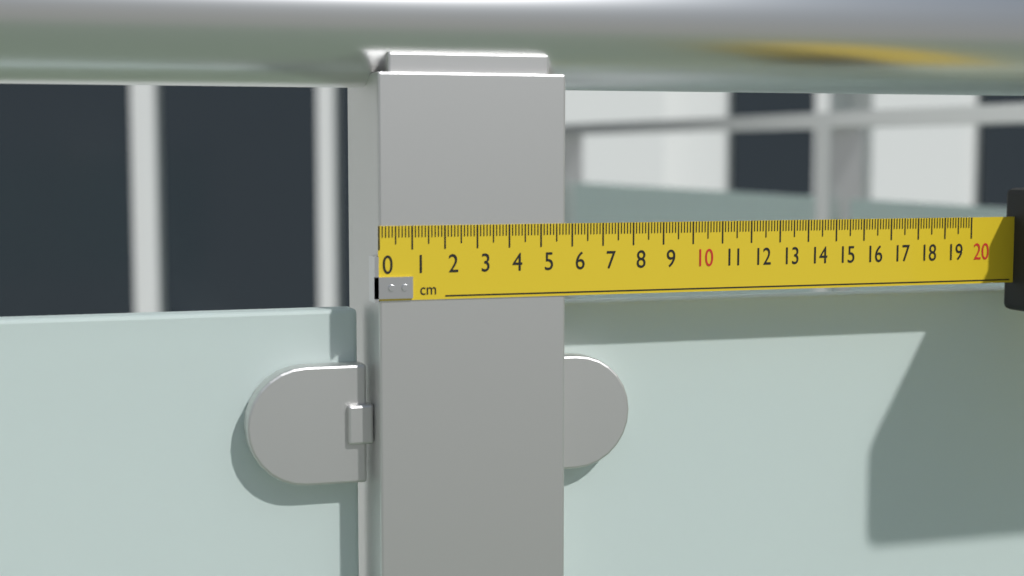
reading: 5.8 cm
